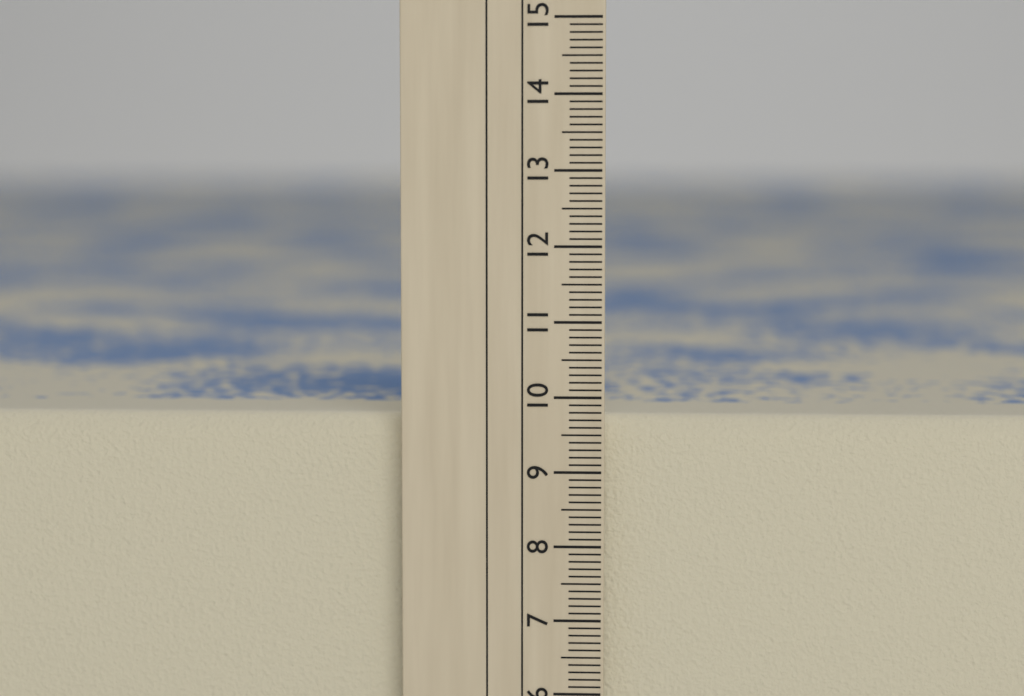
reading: 9.7 cm
